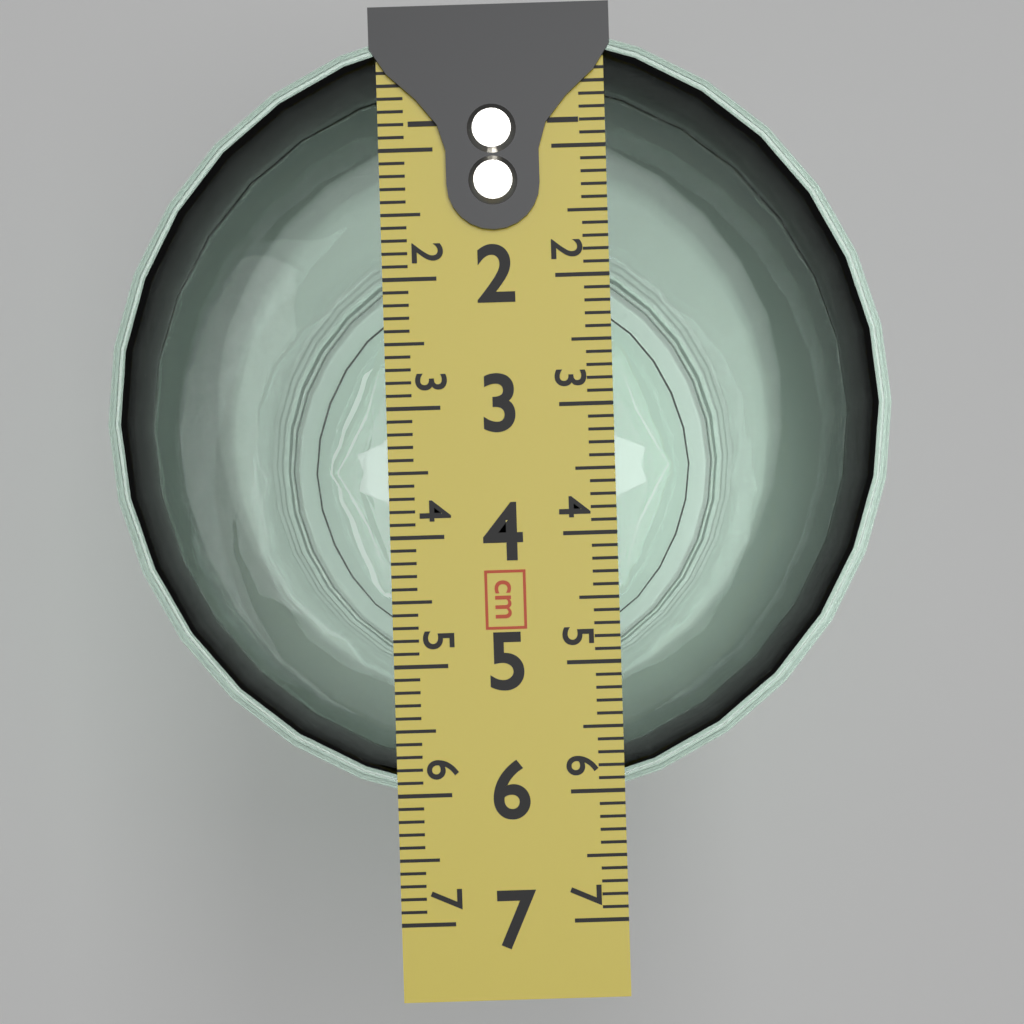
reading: 6.1 cm
